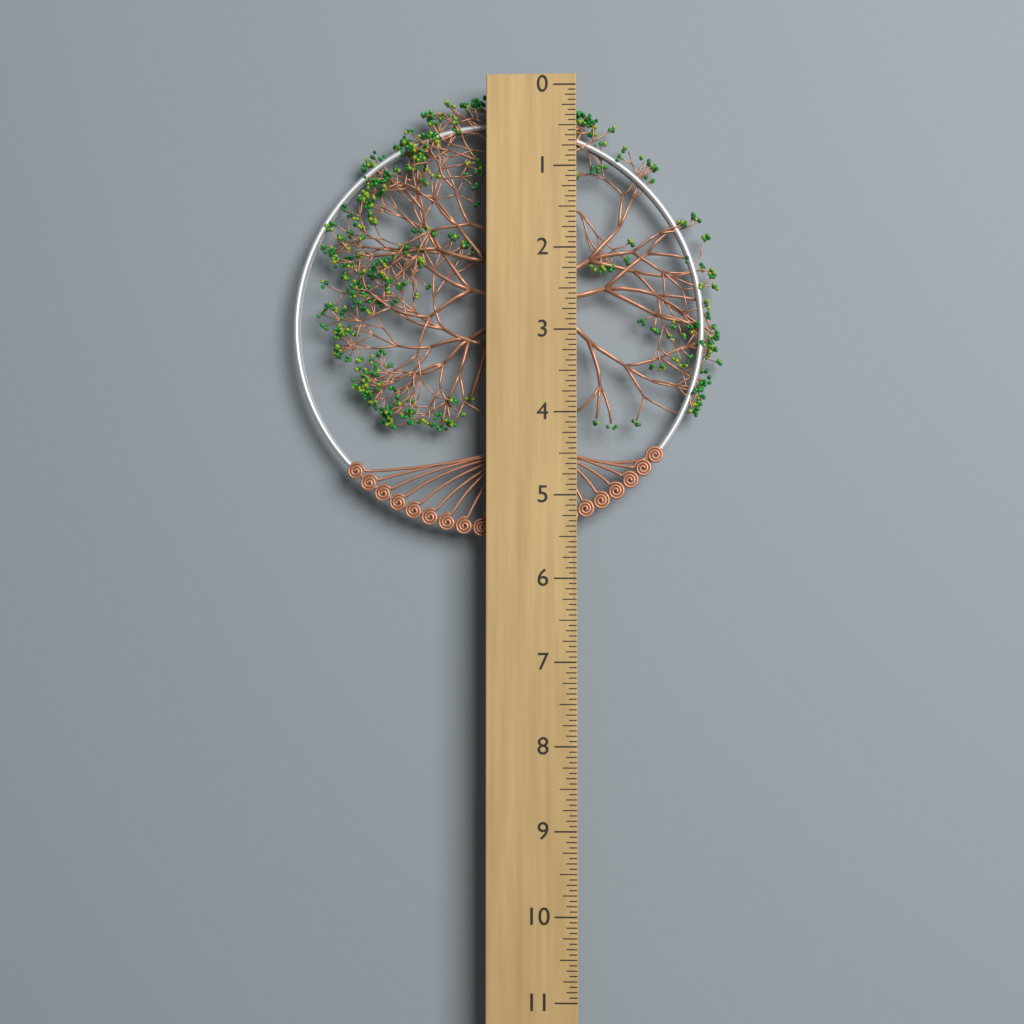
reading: 5.5000 (no unit)
